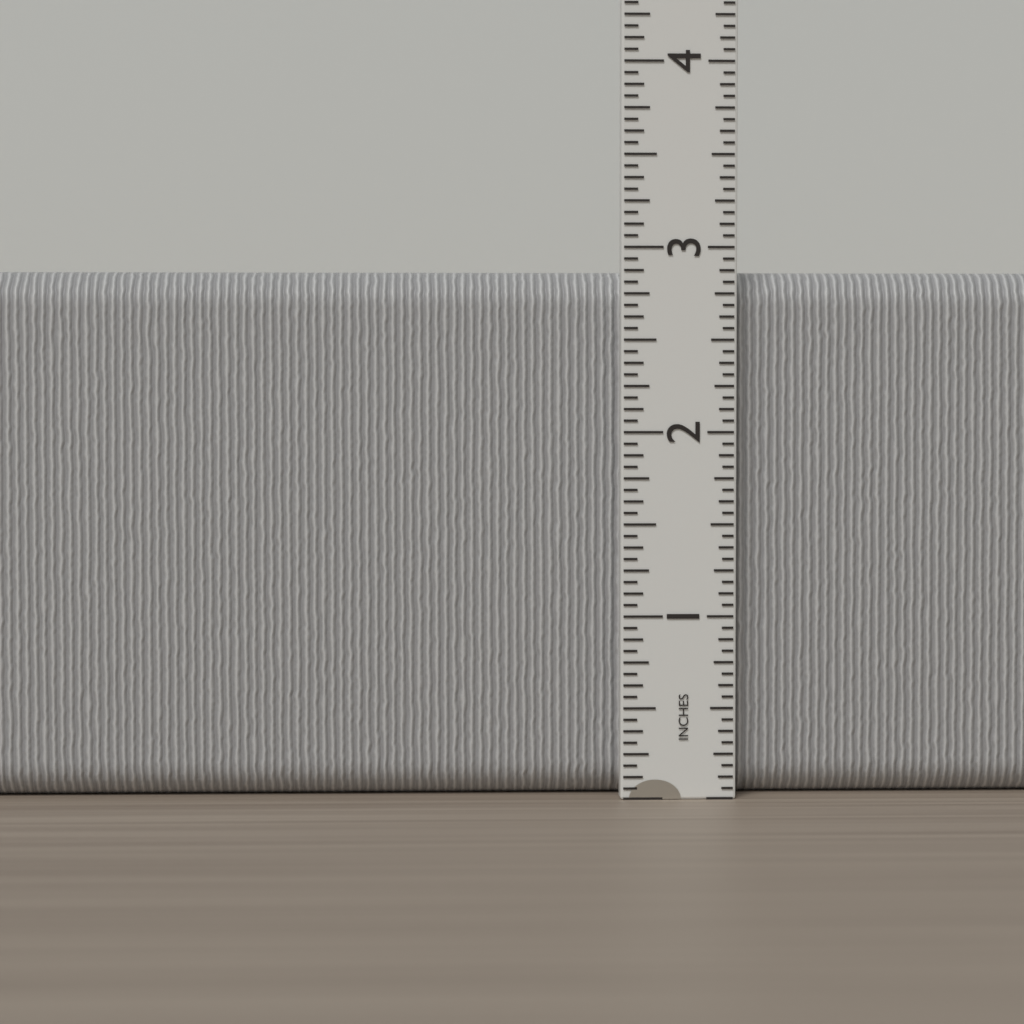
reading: 2.8750 in
